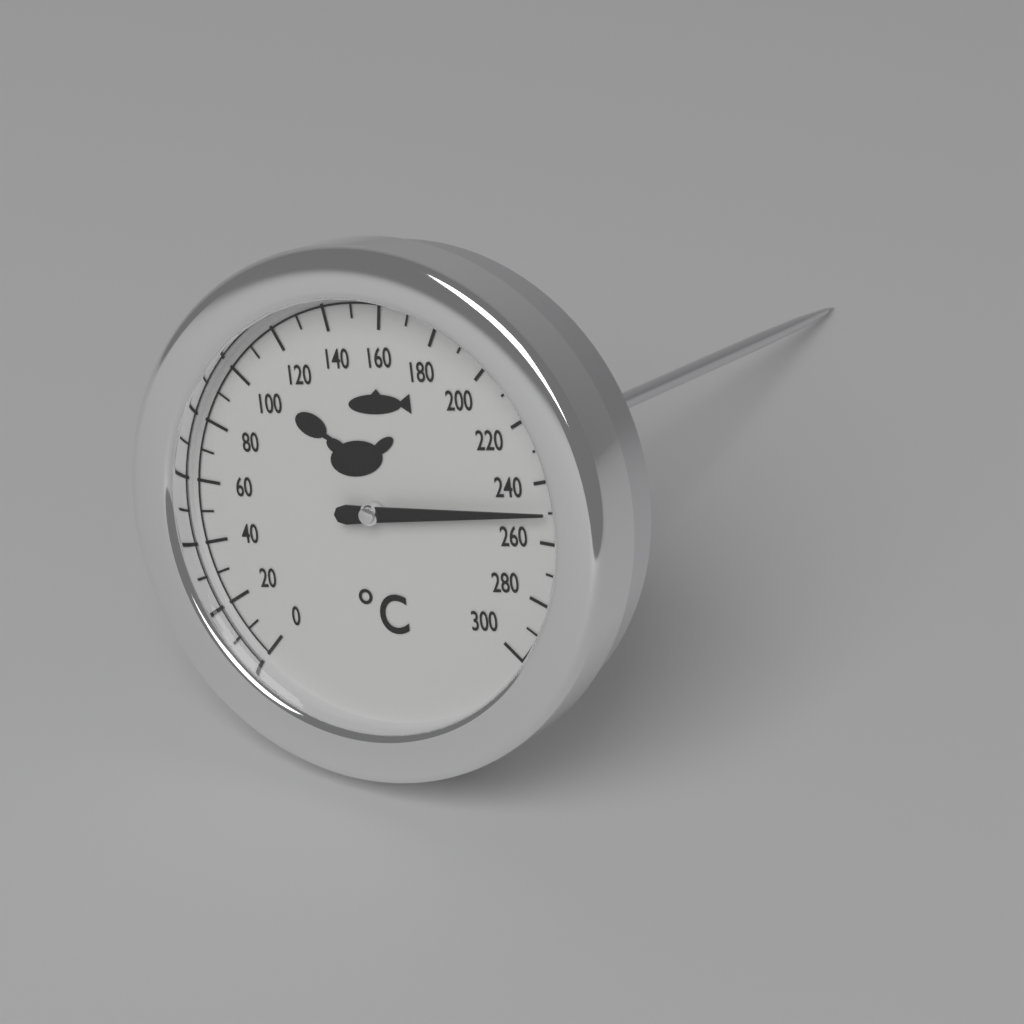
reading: 250 °C
